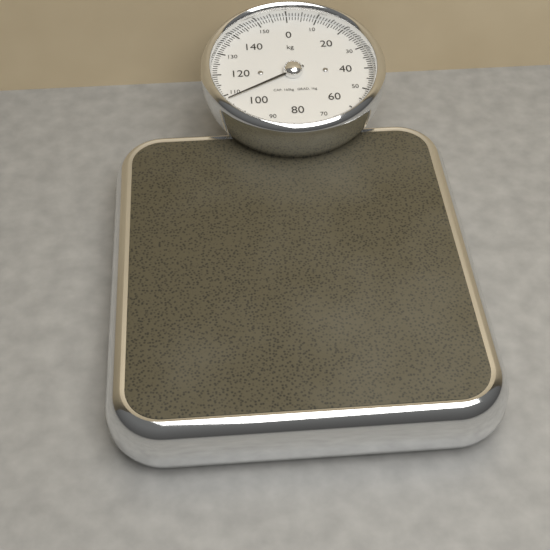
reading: 108 kg
